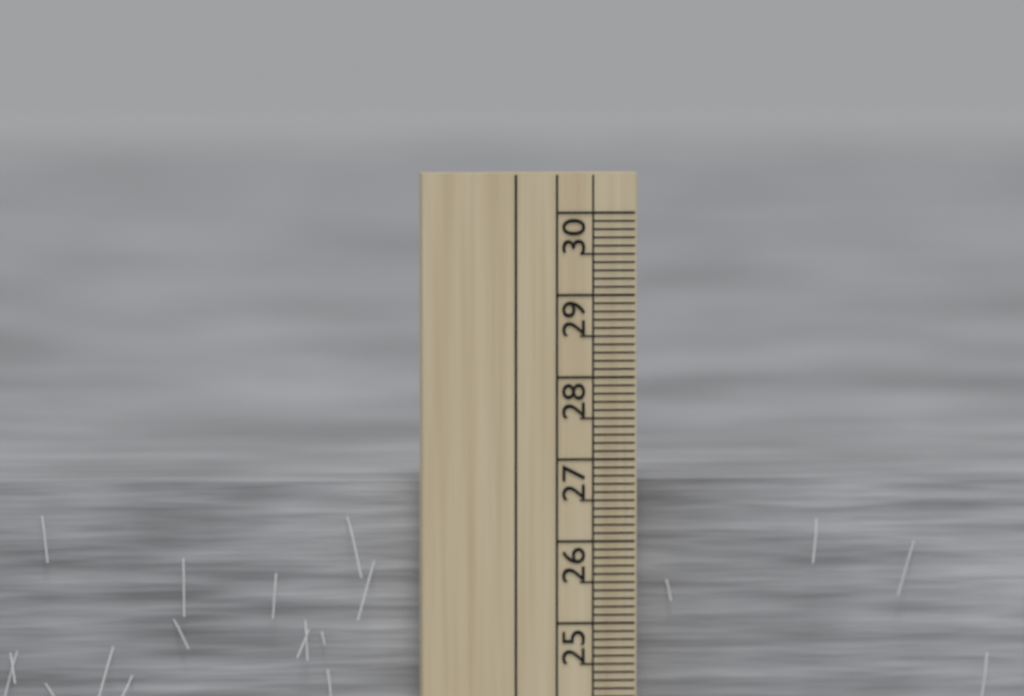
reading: 26.7 cm
